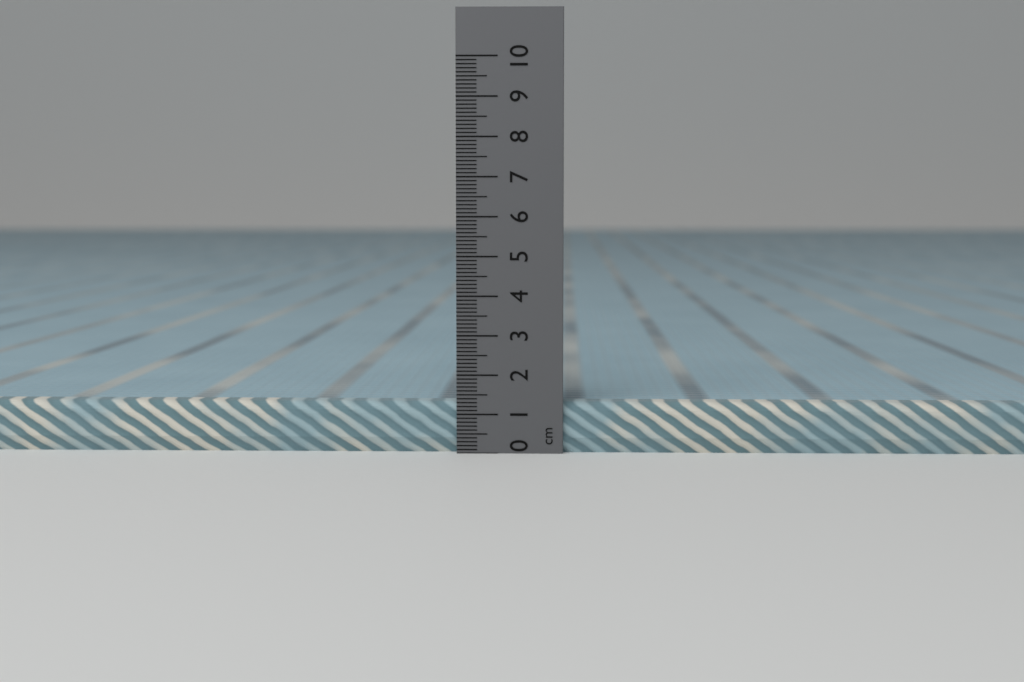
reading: 1.3 cm
